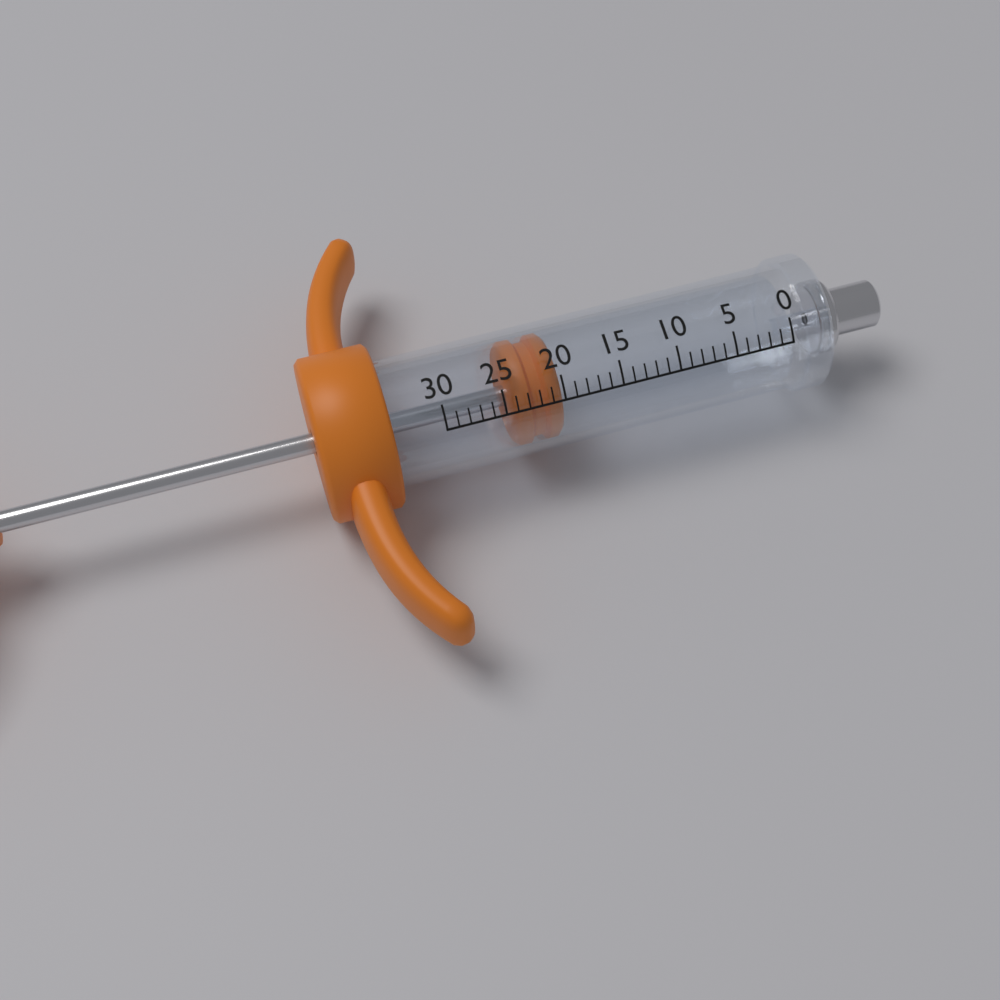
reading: 20 (no unit)
